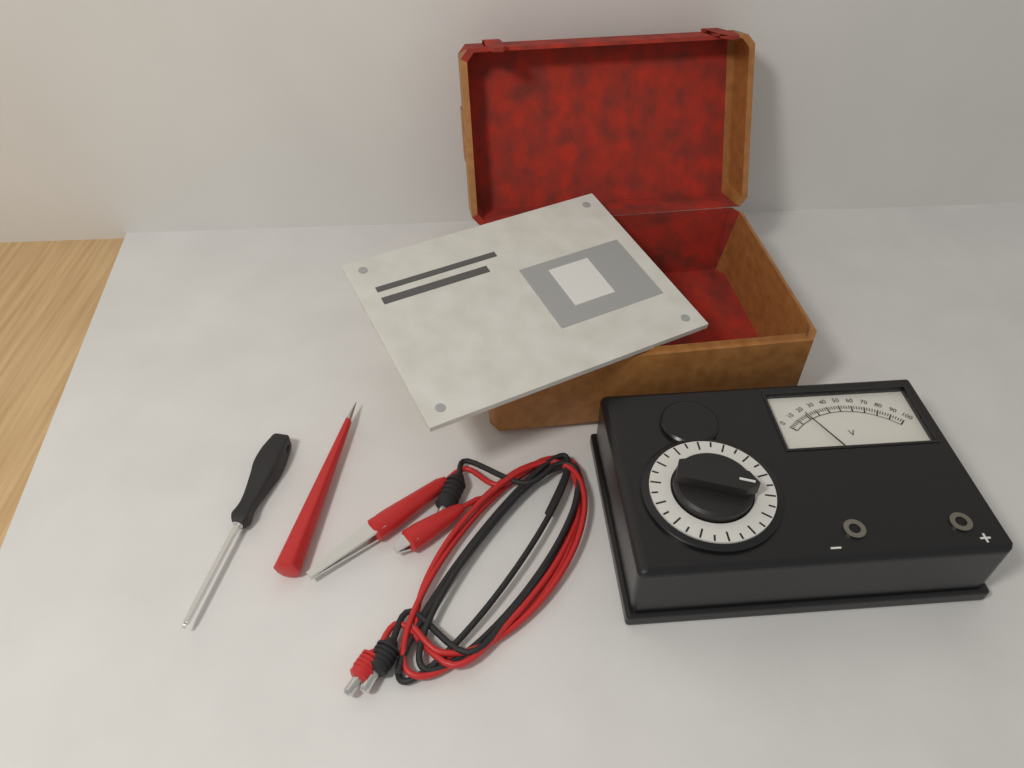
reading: 20 V
